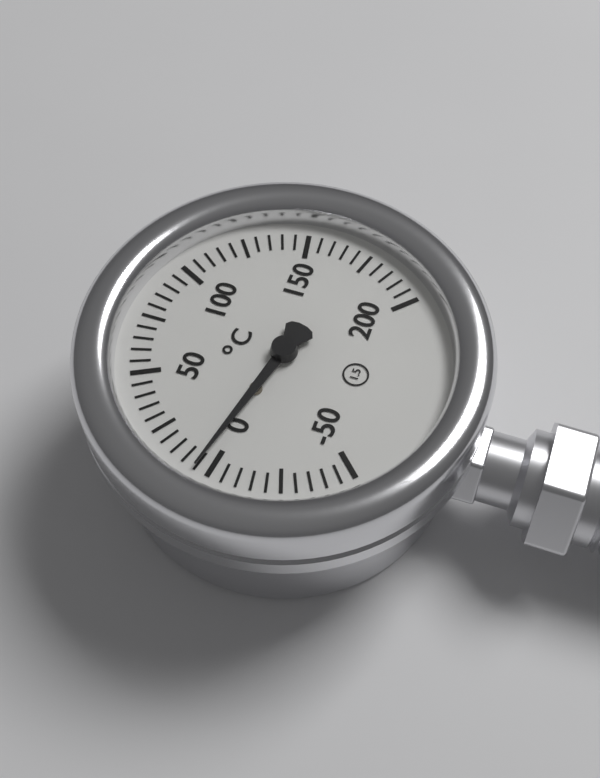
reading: 5 °C
